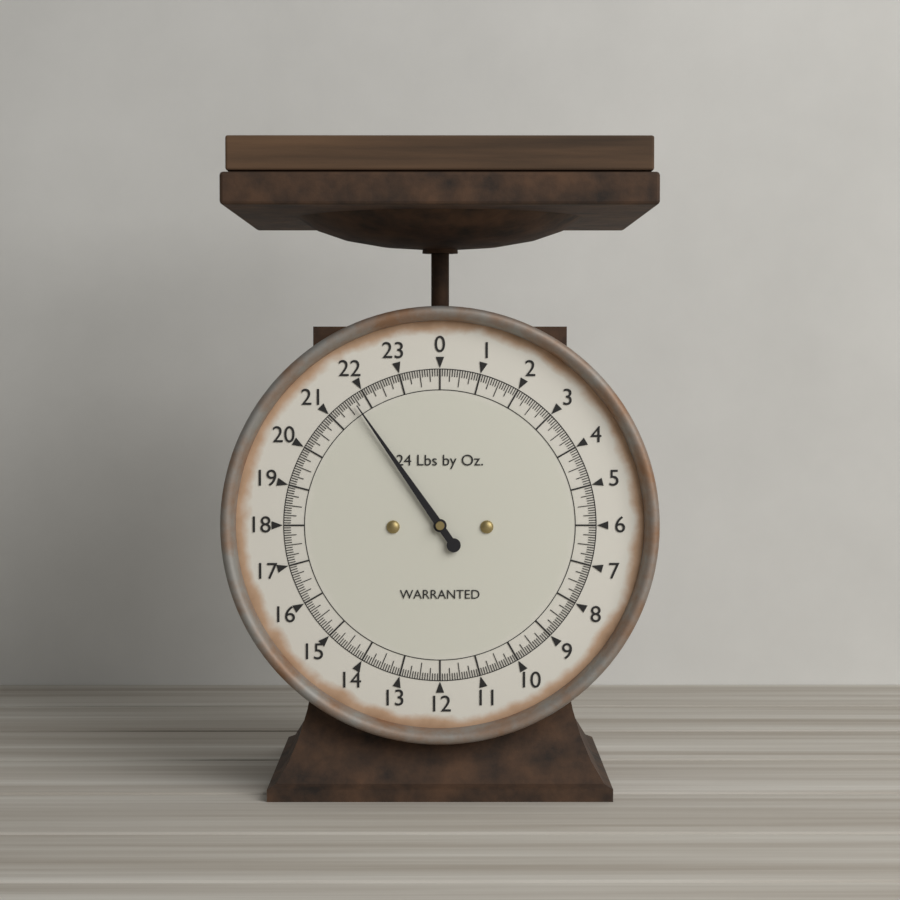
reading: 21.6875 lb
